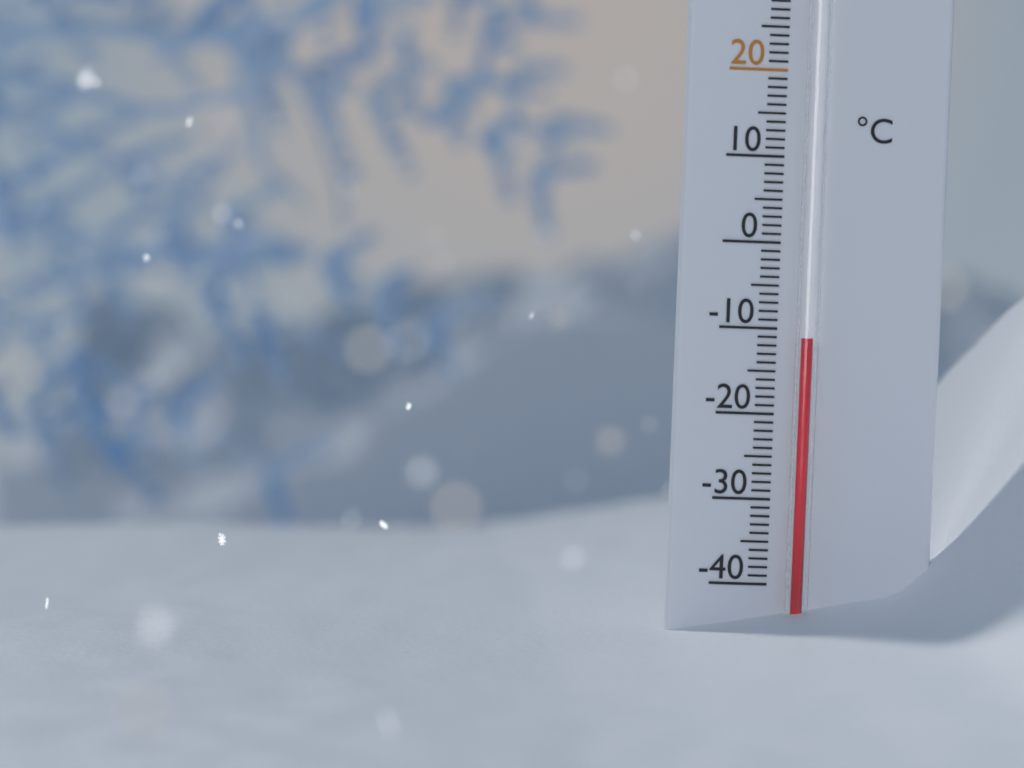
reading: -11 °C
